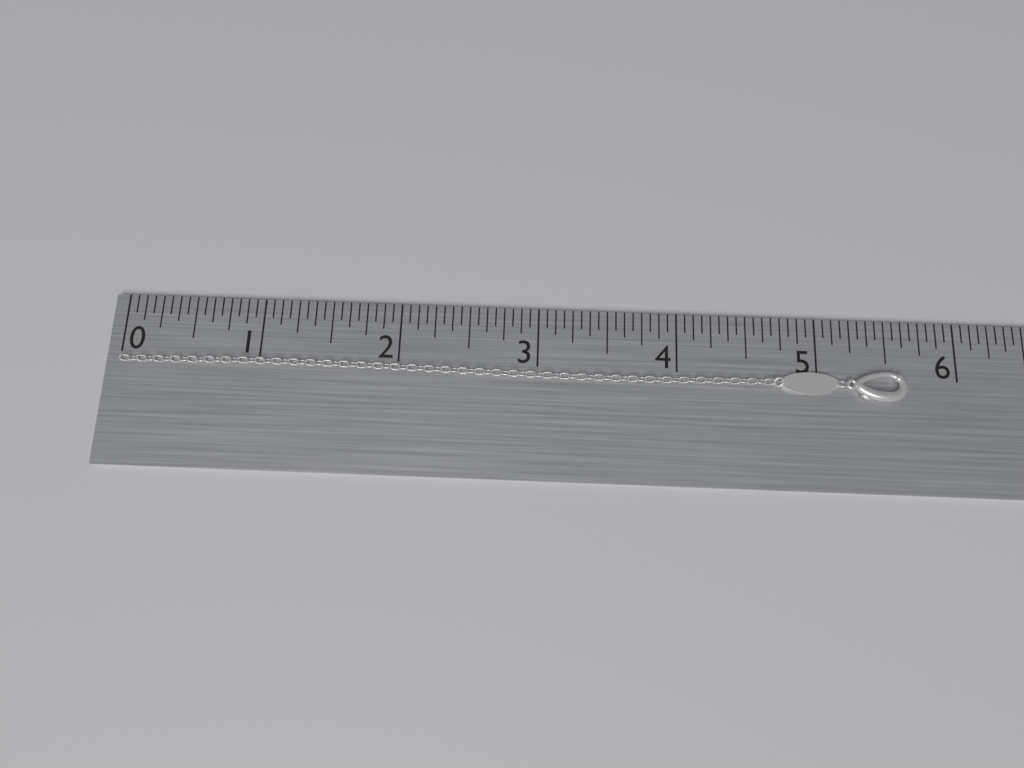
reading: 5.6250 in
